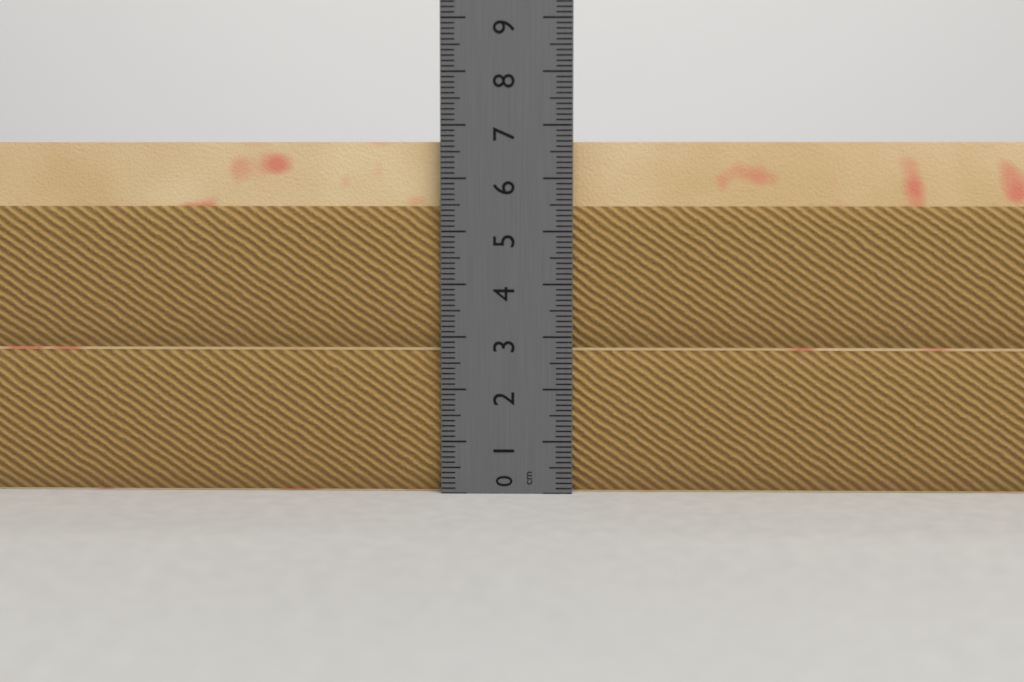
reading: 6.7 cm
